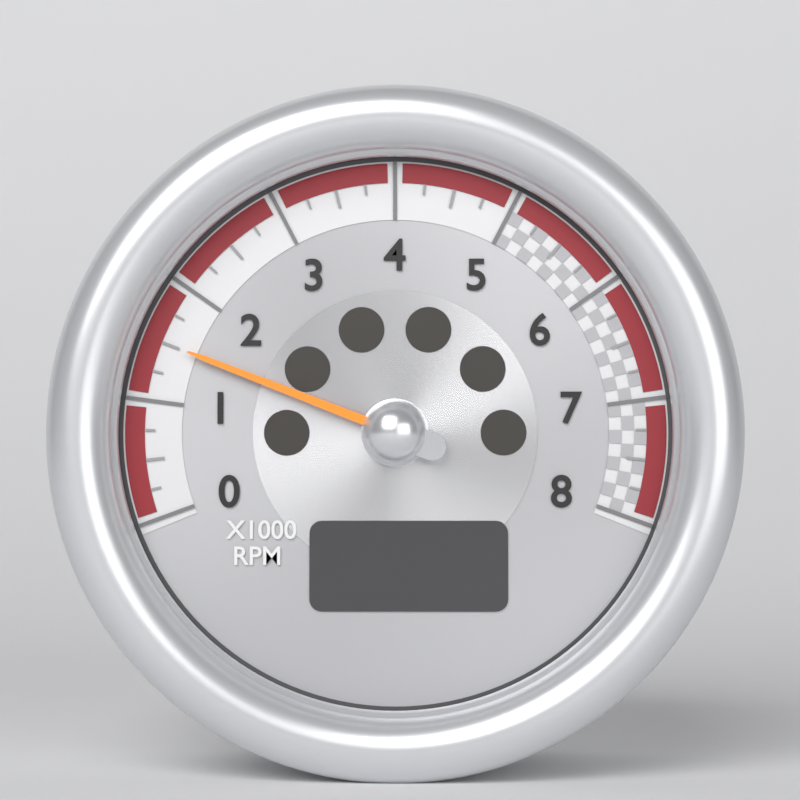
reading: 1.50 x1000 RPM
